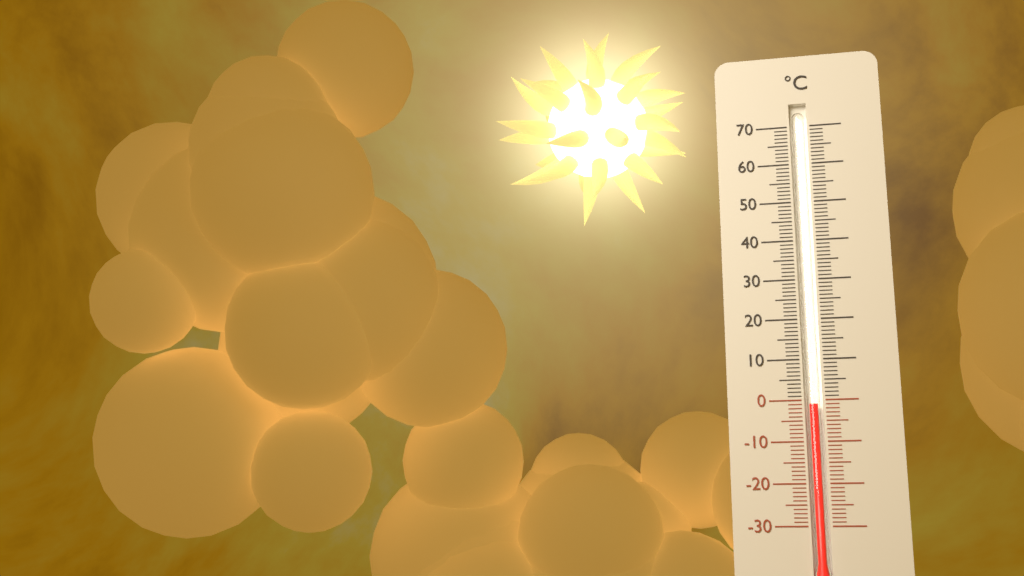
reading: -1 °C
